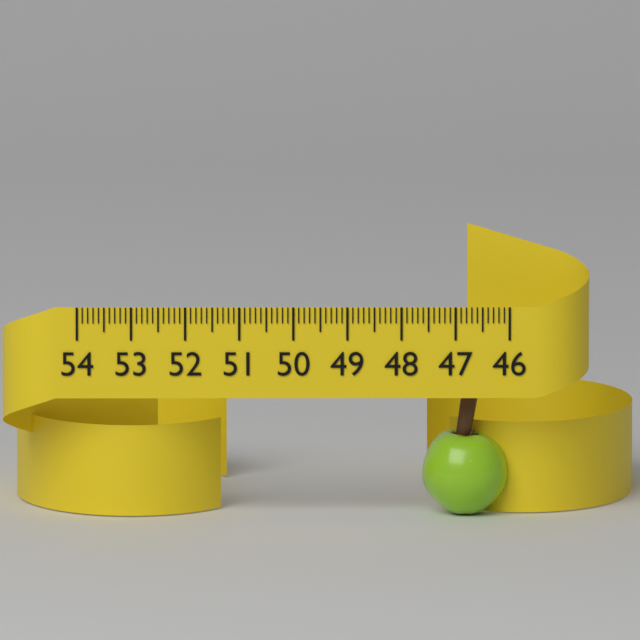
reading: 47.6 (no unit)
